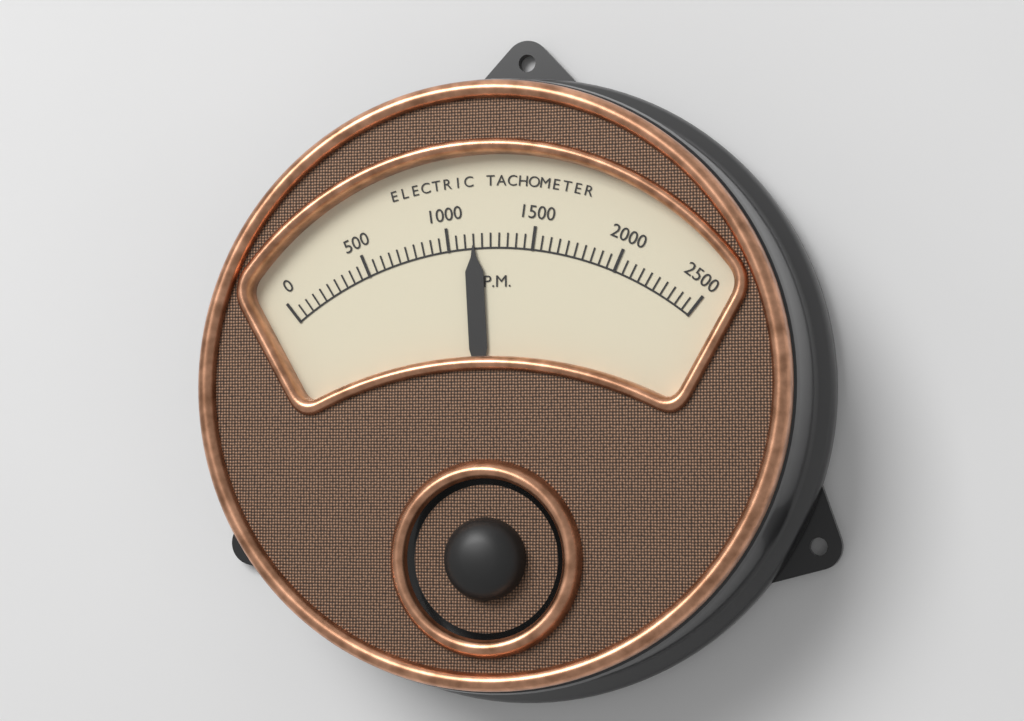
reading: 1150 RPM
